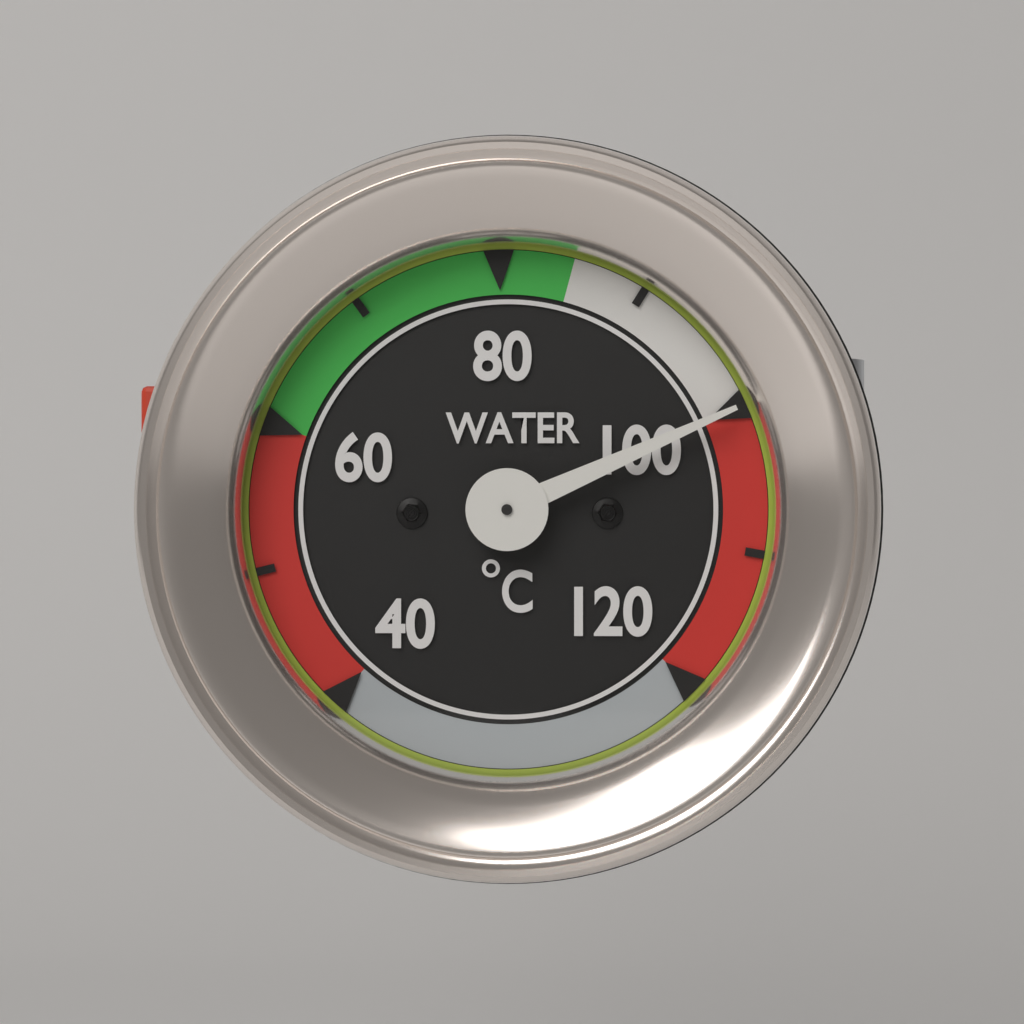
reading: 100 °C
